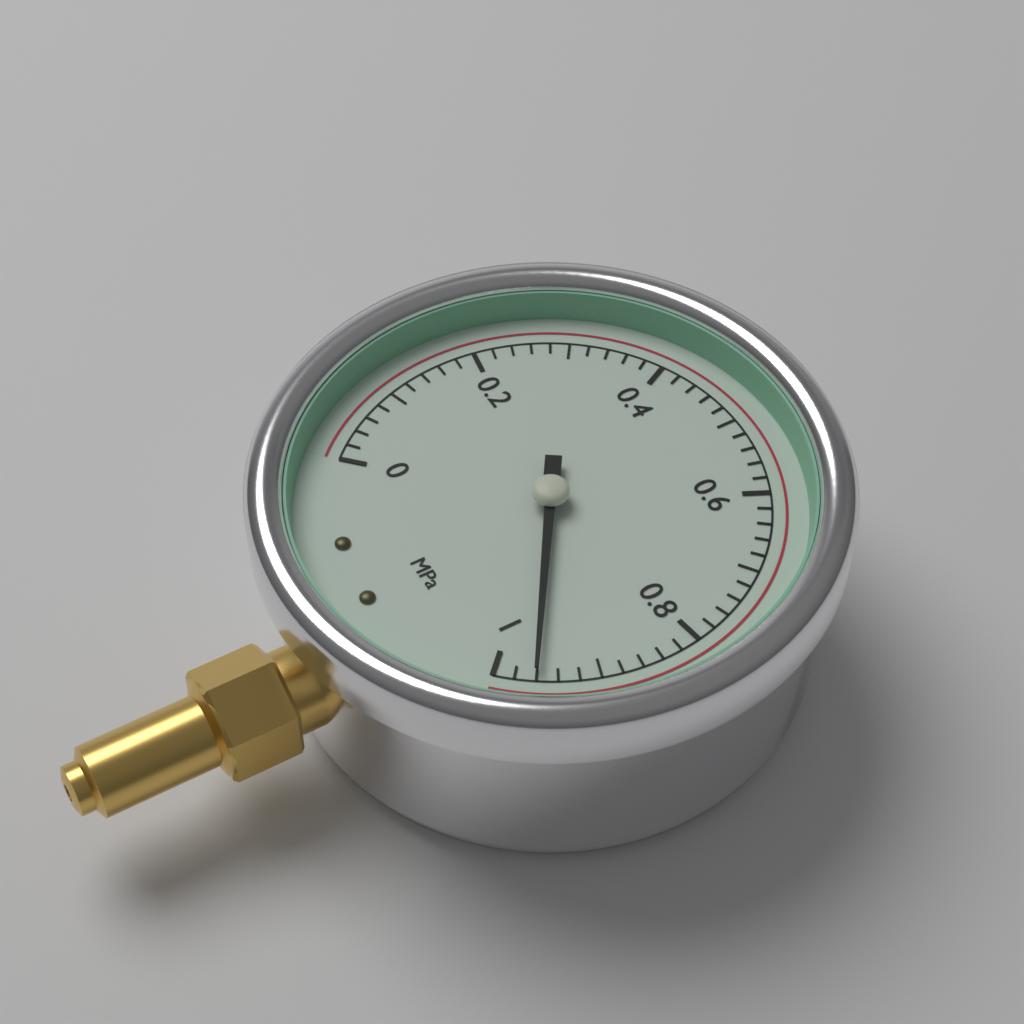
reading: 0.96 MPa
